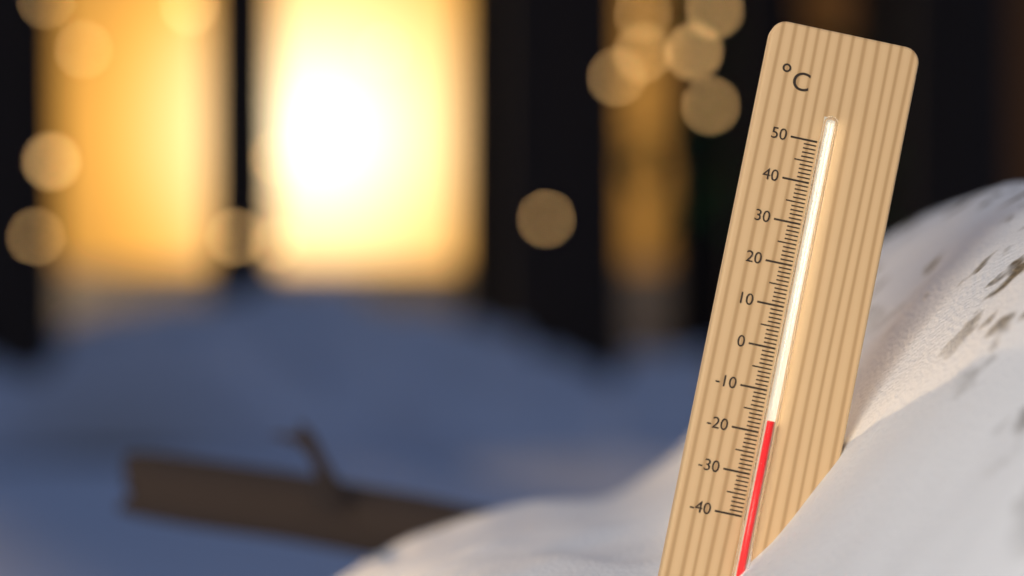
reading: -17 °C
